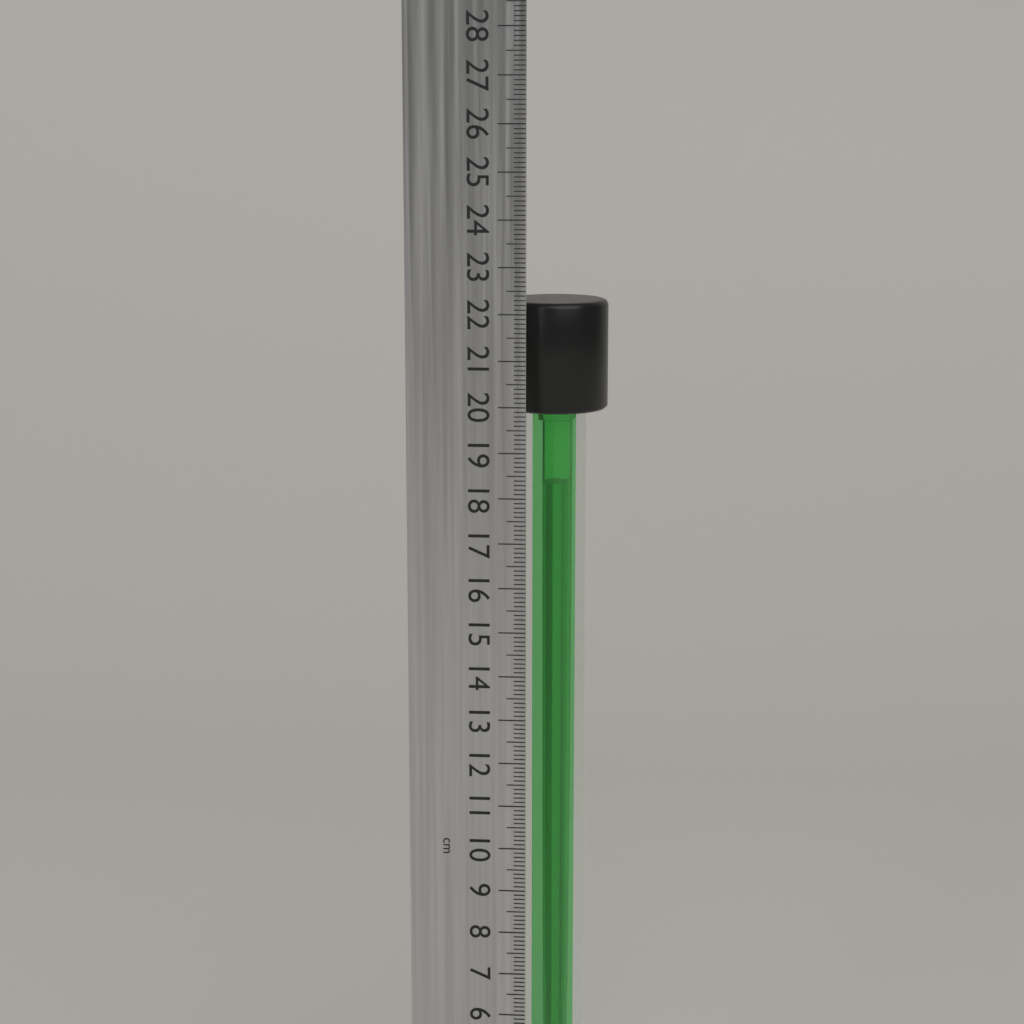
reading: 22.2 cm
